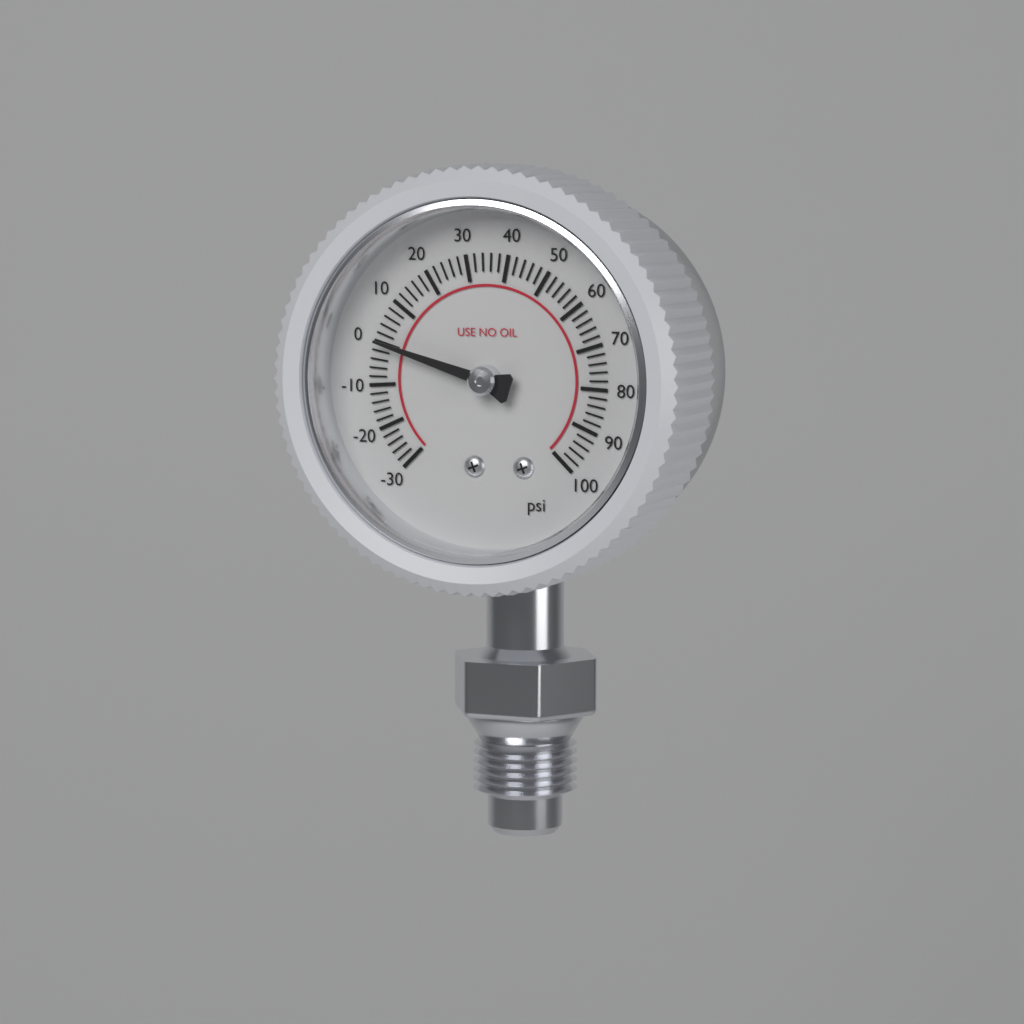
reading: 0 psi
